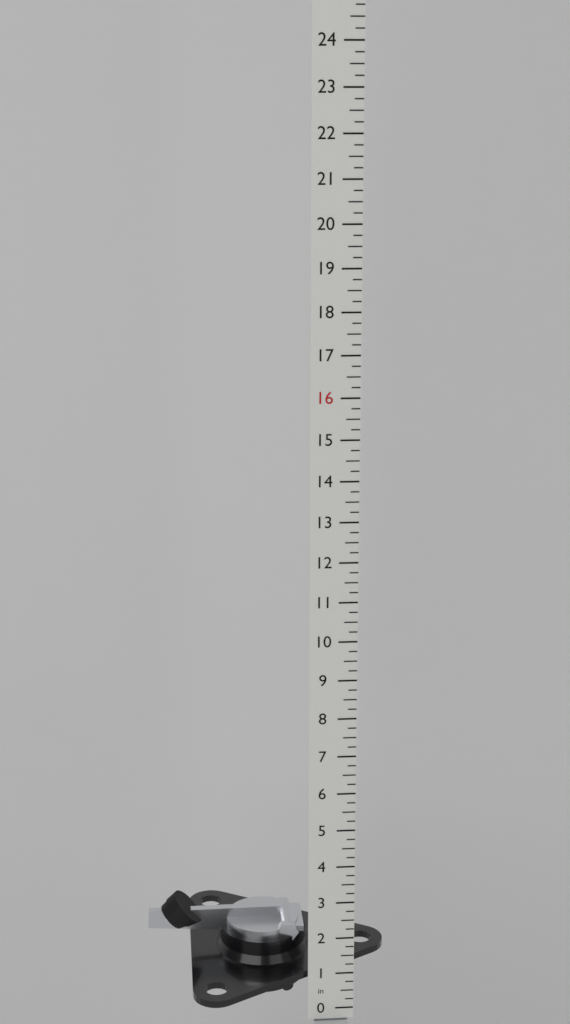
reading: 2.50 in
